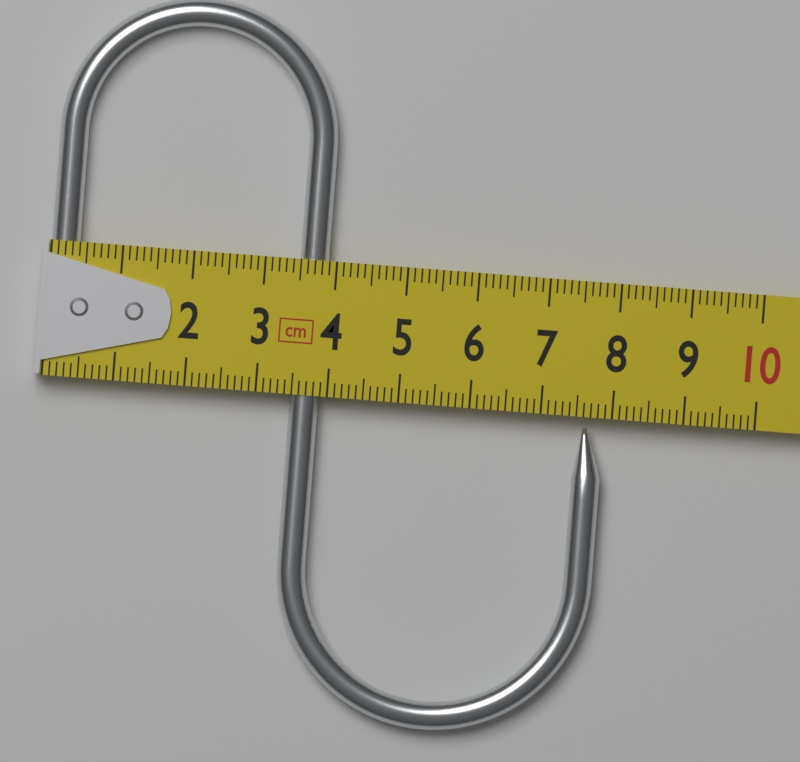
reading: 7.9 cm
